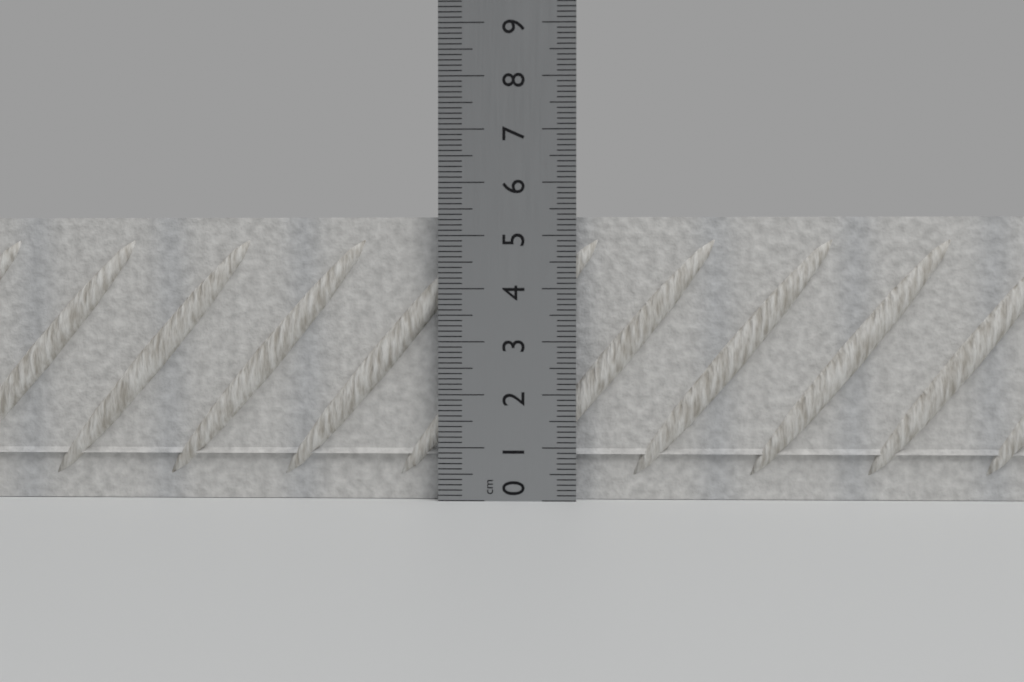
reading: 5.4 cm
